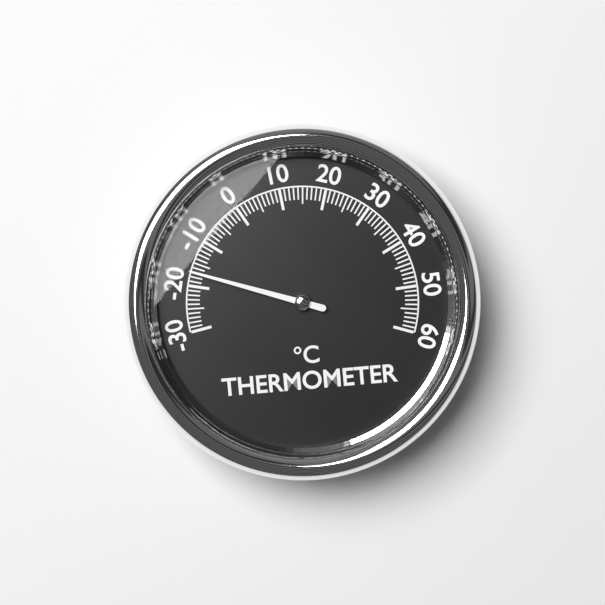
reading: -17 °C
